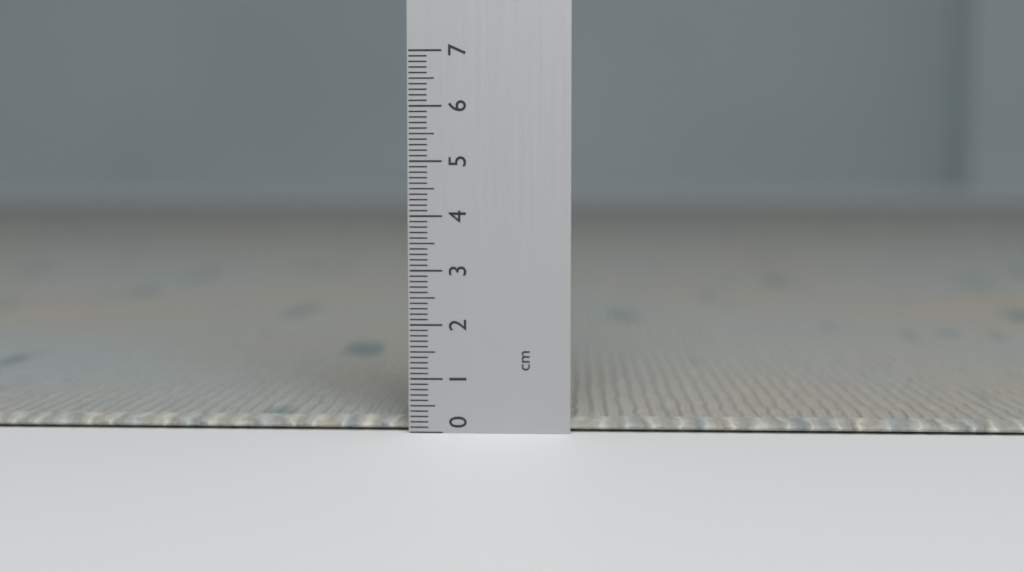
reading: 0.2 cm
